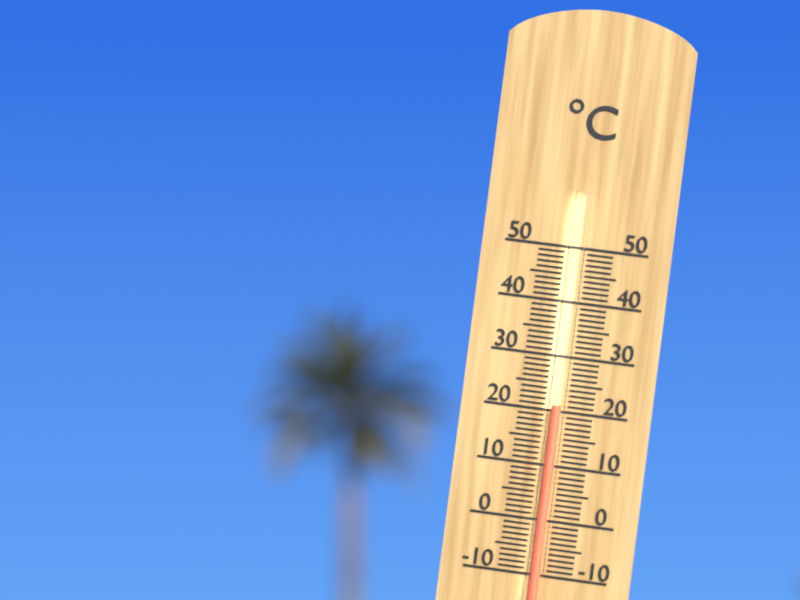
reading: 21 °C
